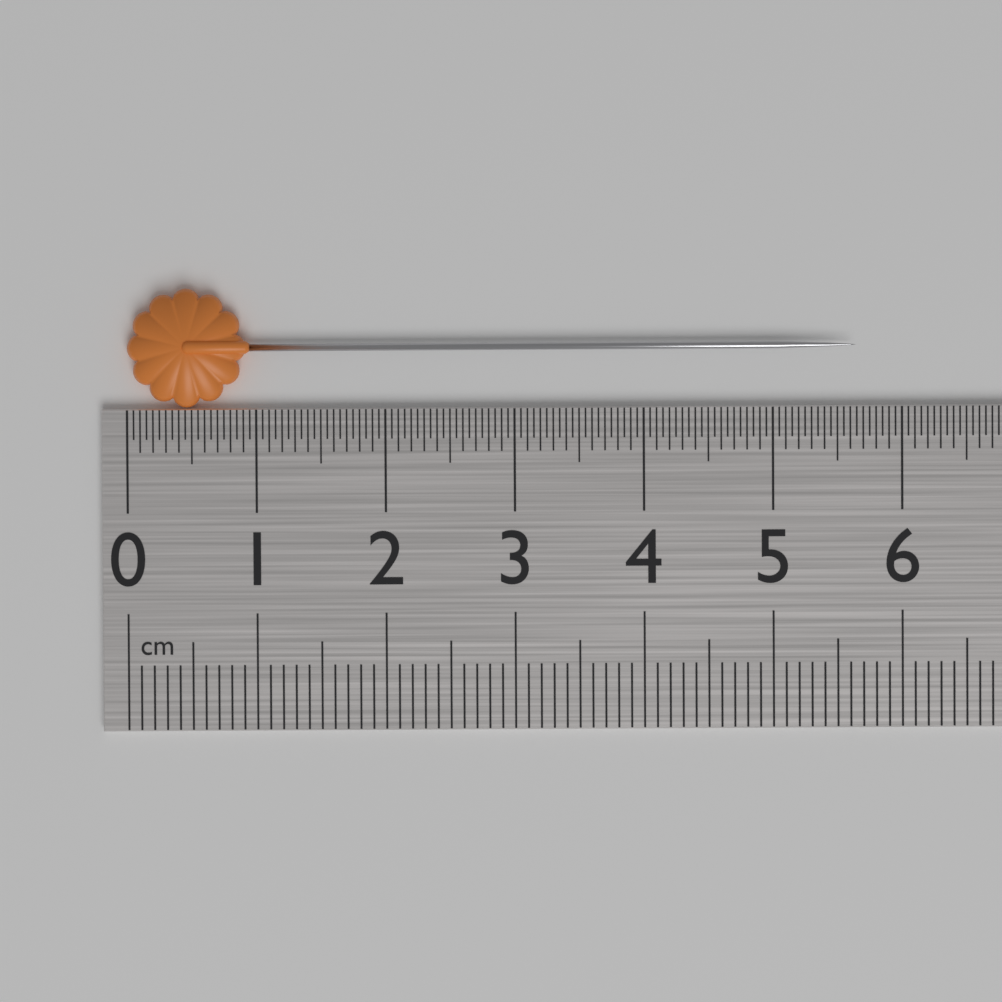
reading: 5.65 cm
